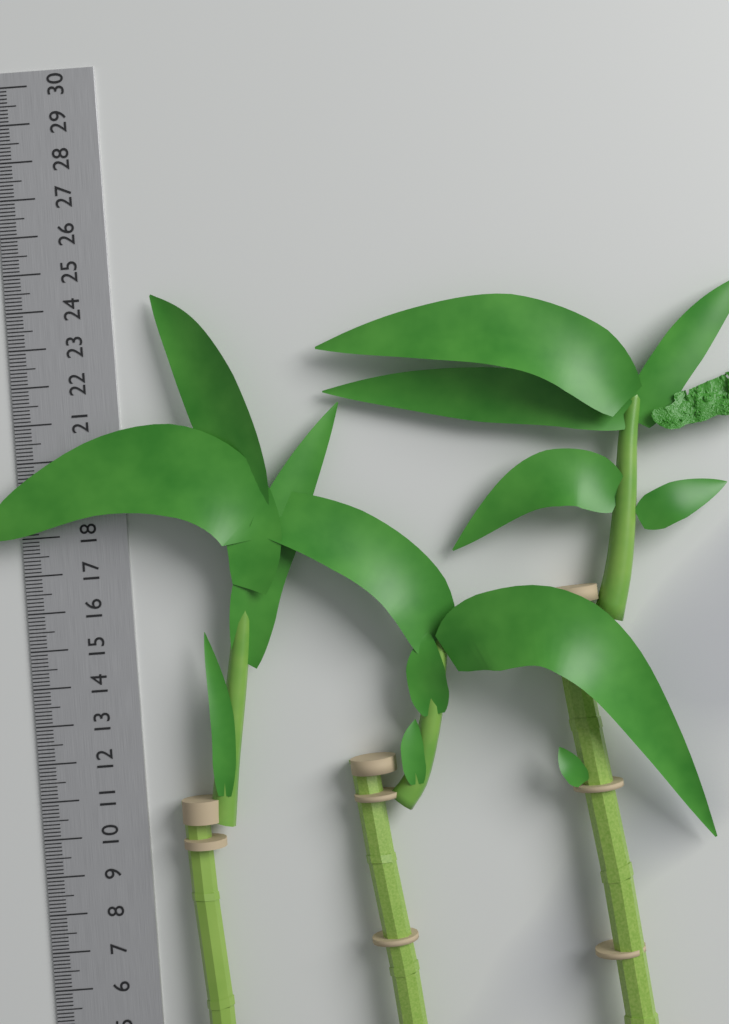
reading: 24.2 cm
